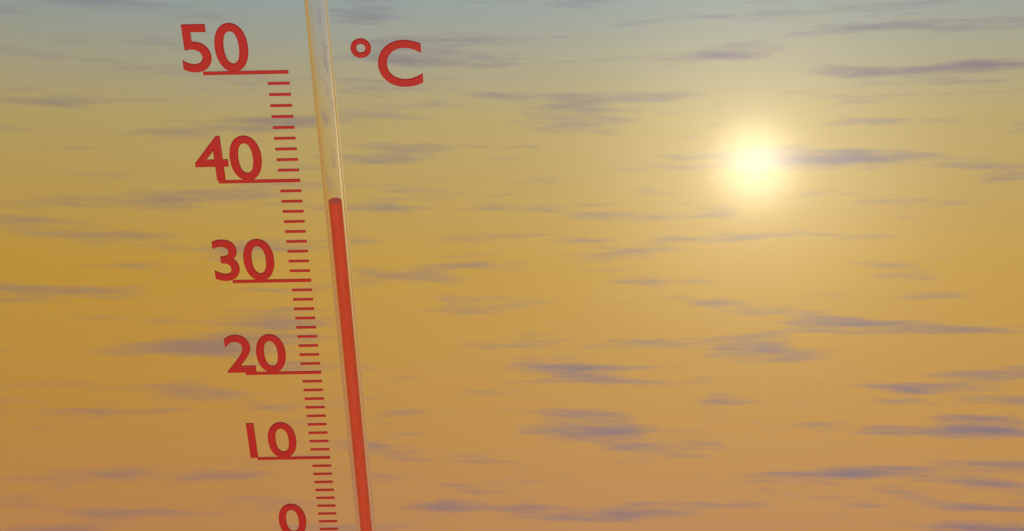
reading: 38 °C
